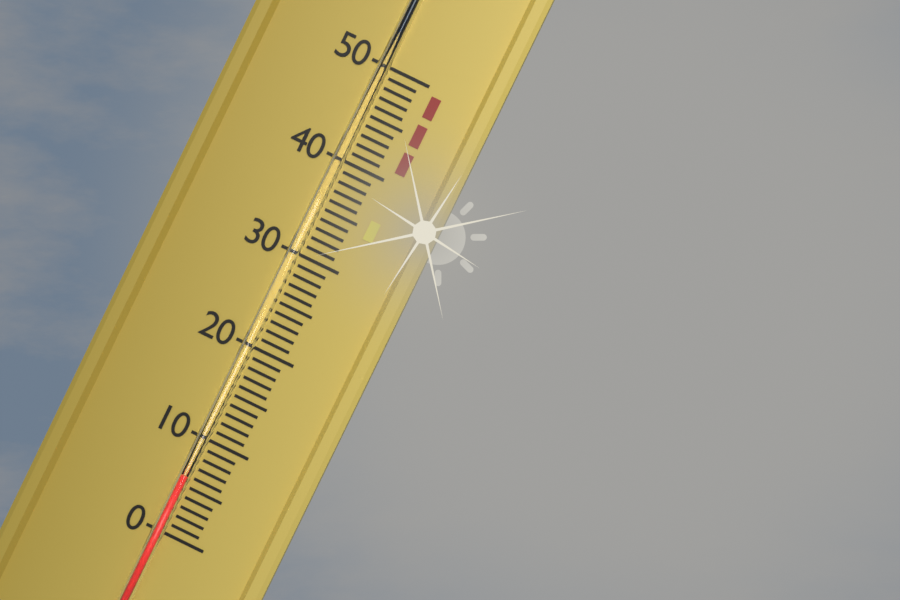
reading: 6 (no unit)
